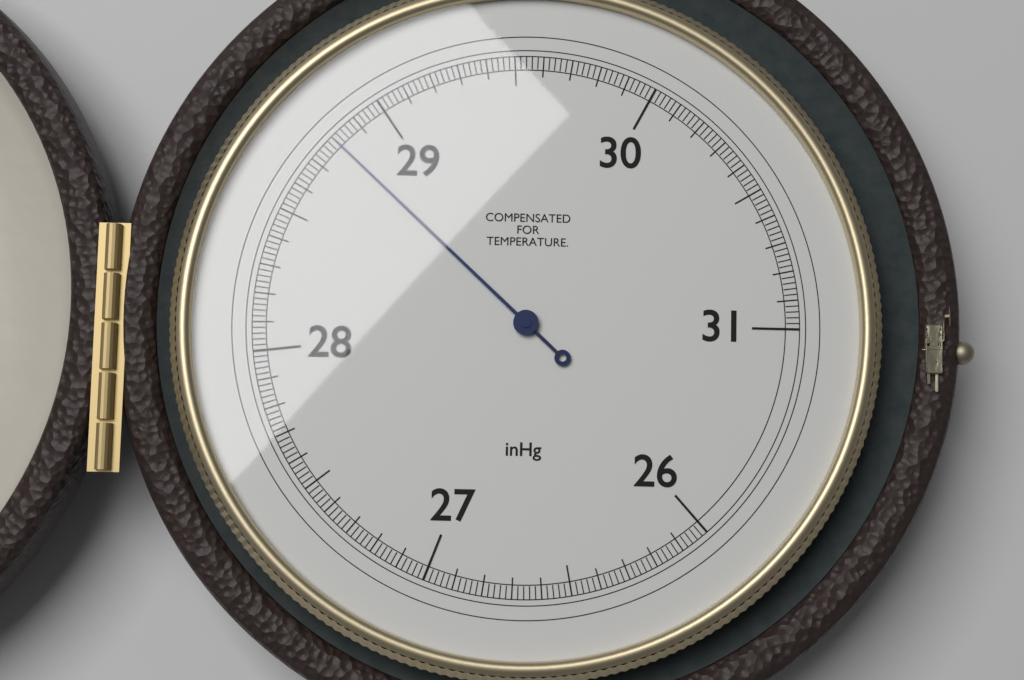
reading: 28.80 inHg
